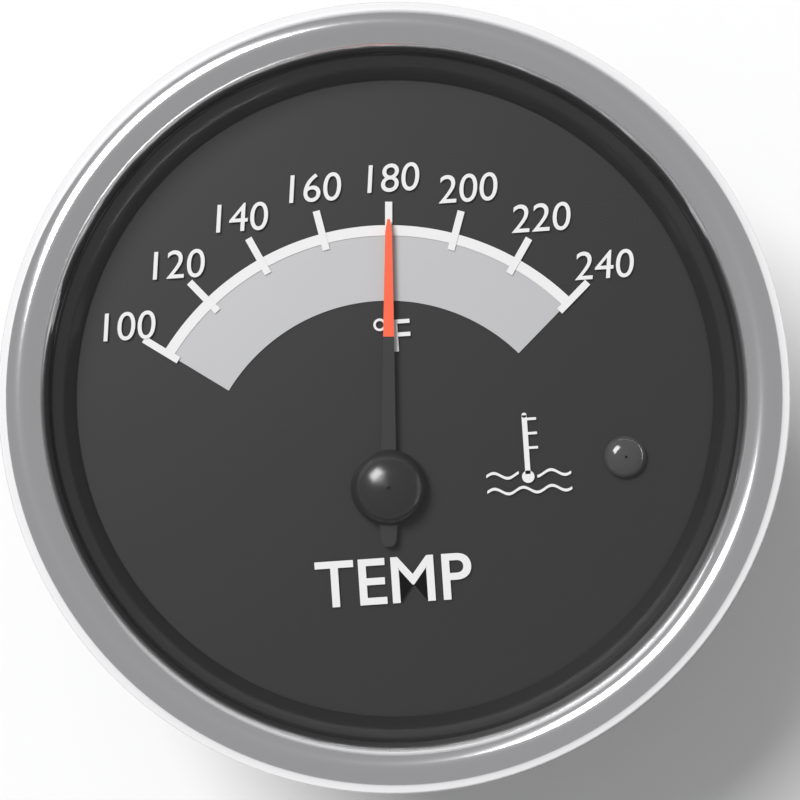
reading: 180 °F
